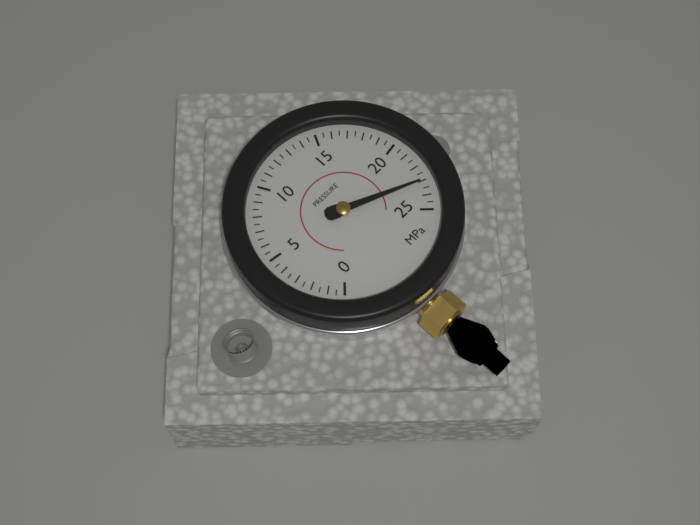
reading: 23.0 MPa
